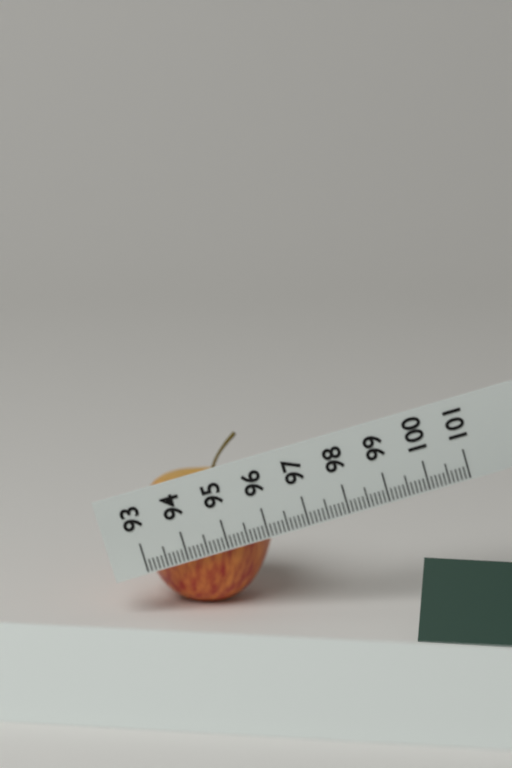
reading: 96.3 (no unit)
